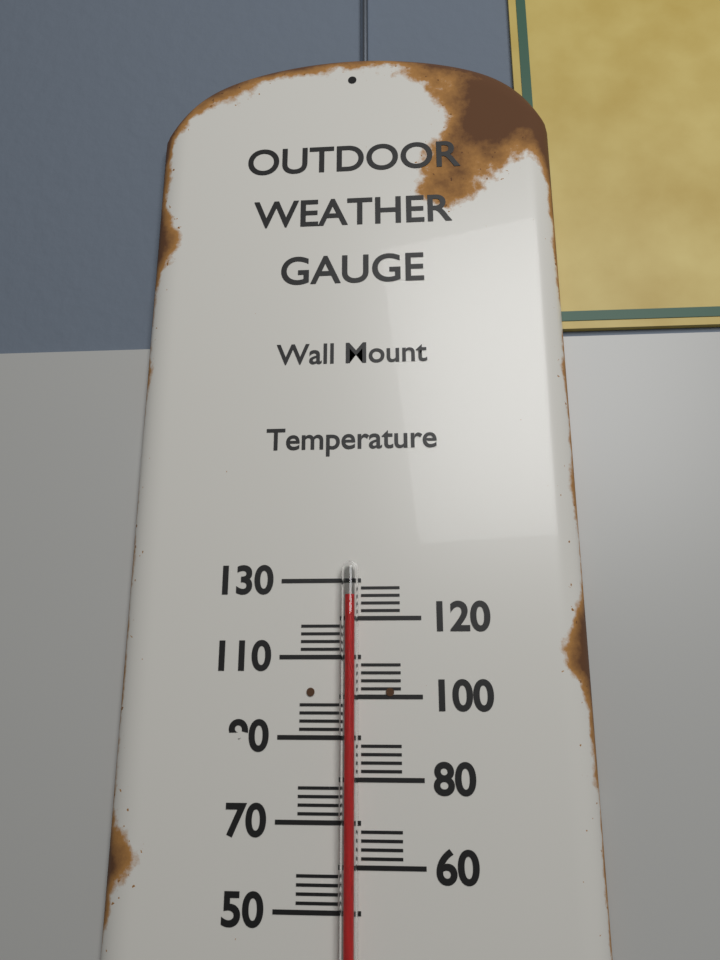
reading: 126 (no unit)
